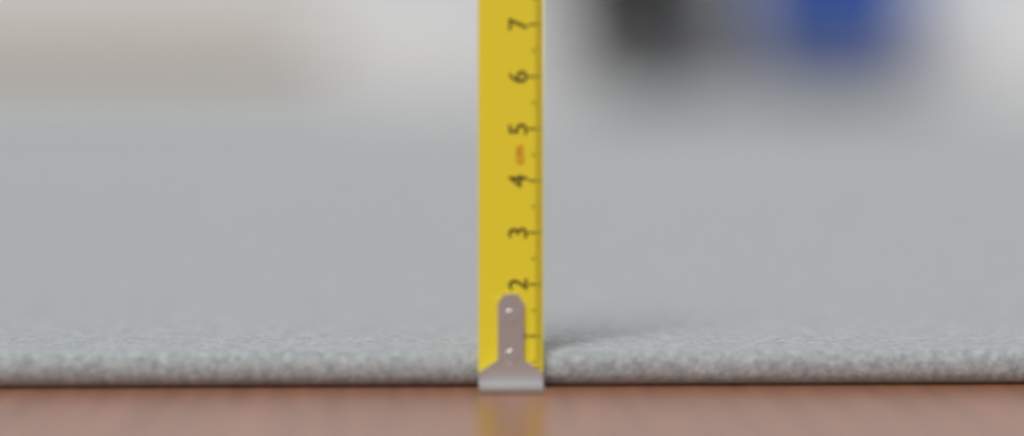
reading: 0.7 cm
